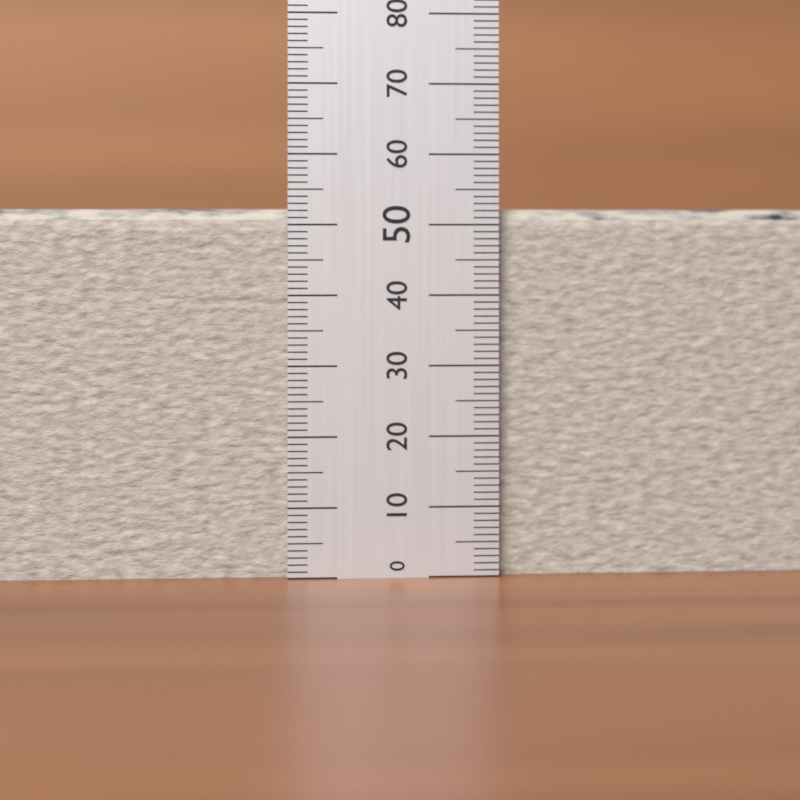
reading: 53 (no unit)
